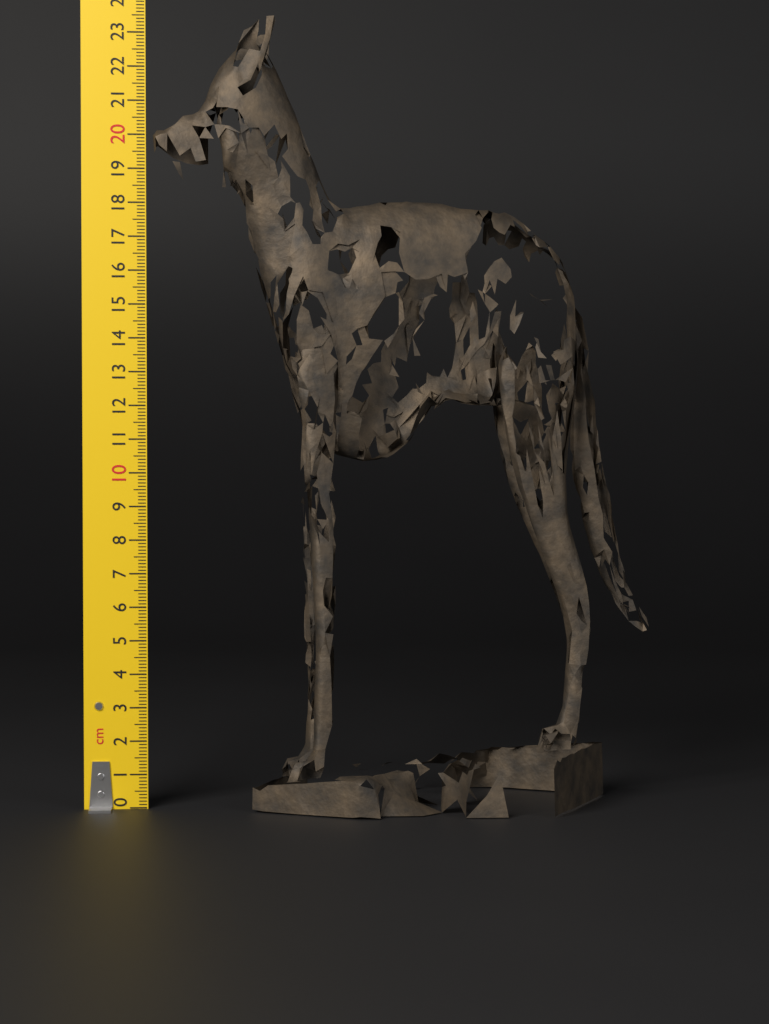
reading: 23.4 cm
